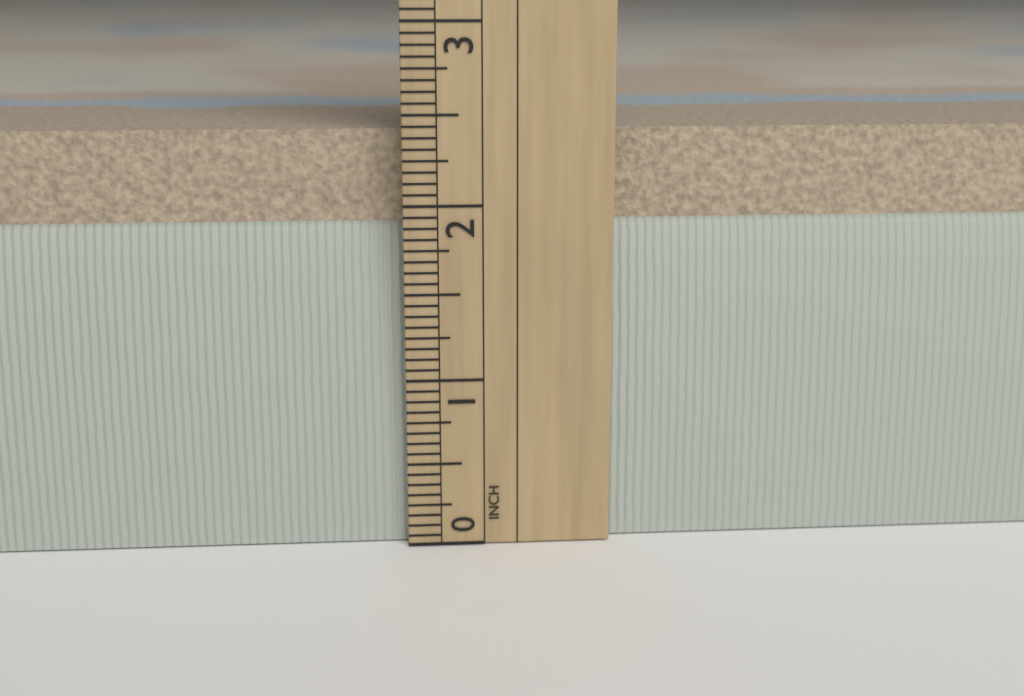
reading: 2.4375 in
